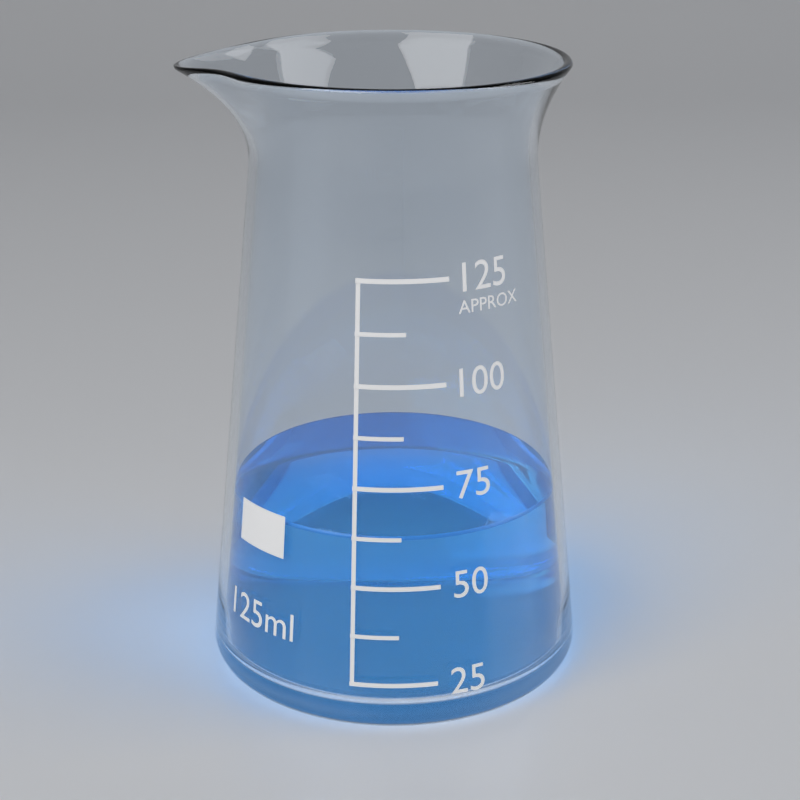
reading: 62.5 ml
